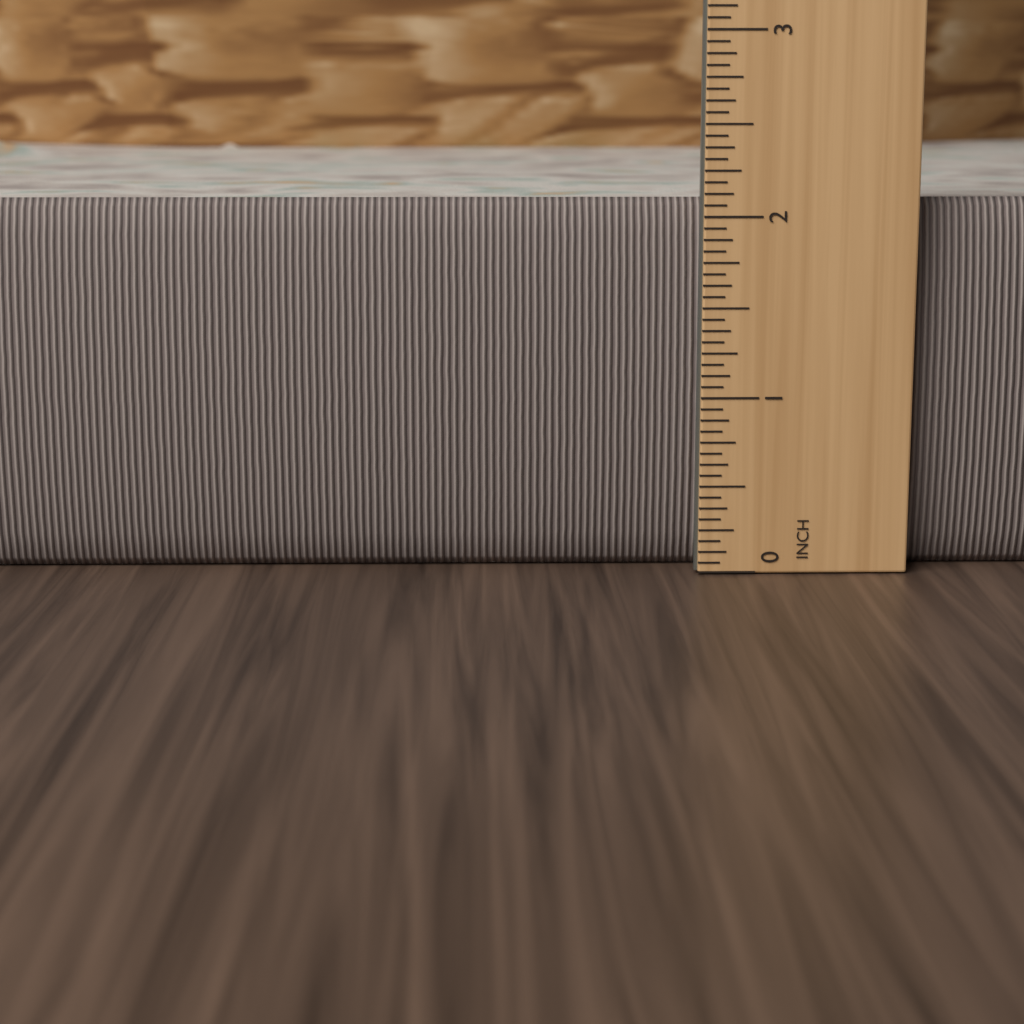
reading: 2.2500 inch
